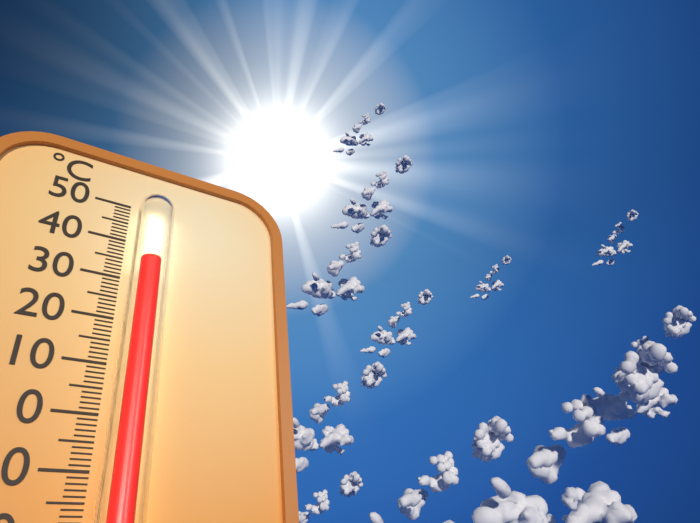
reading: 33 °C
